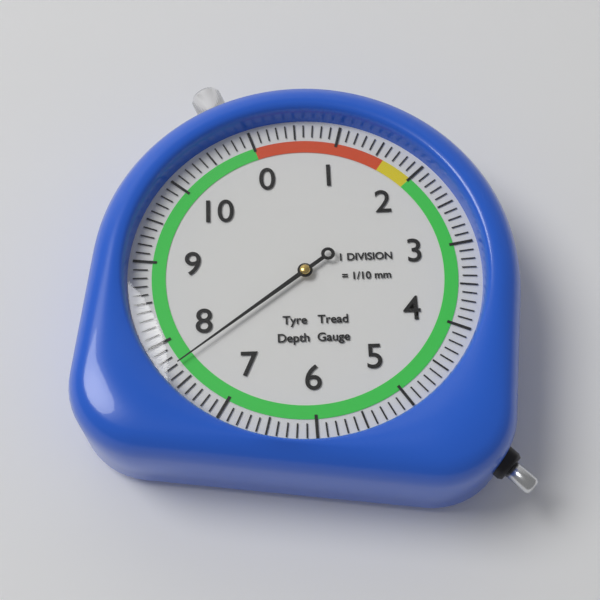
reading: 7.7 mm
